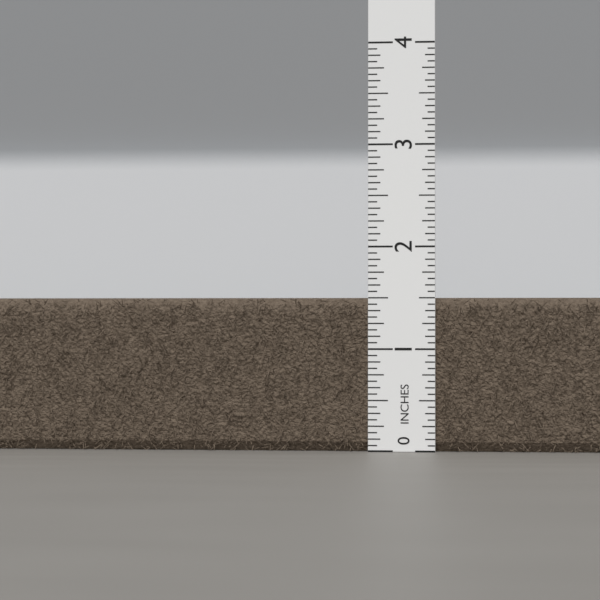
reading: 1.5000 in
